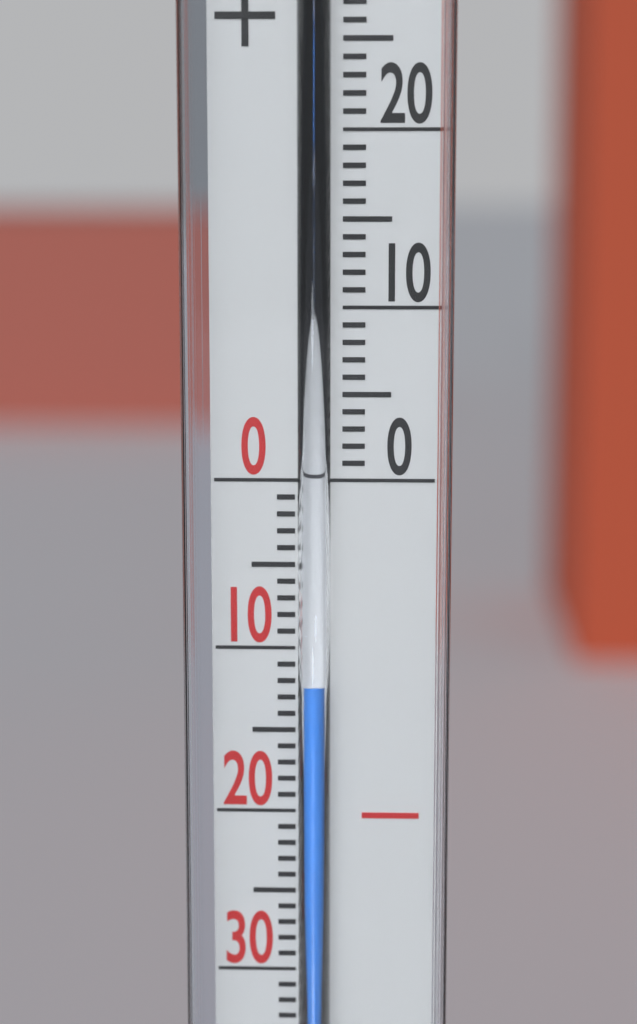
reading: -12 °C
